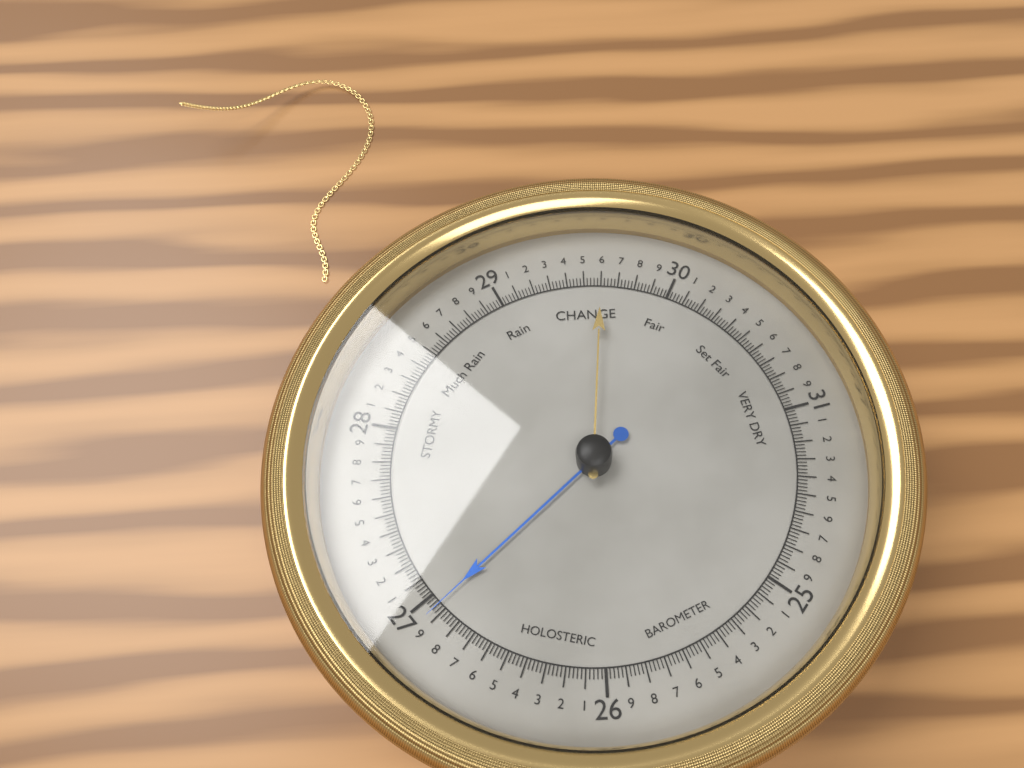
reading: 26.94 (no unit)
